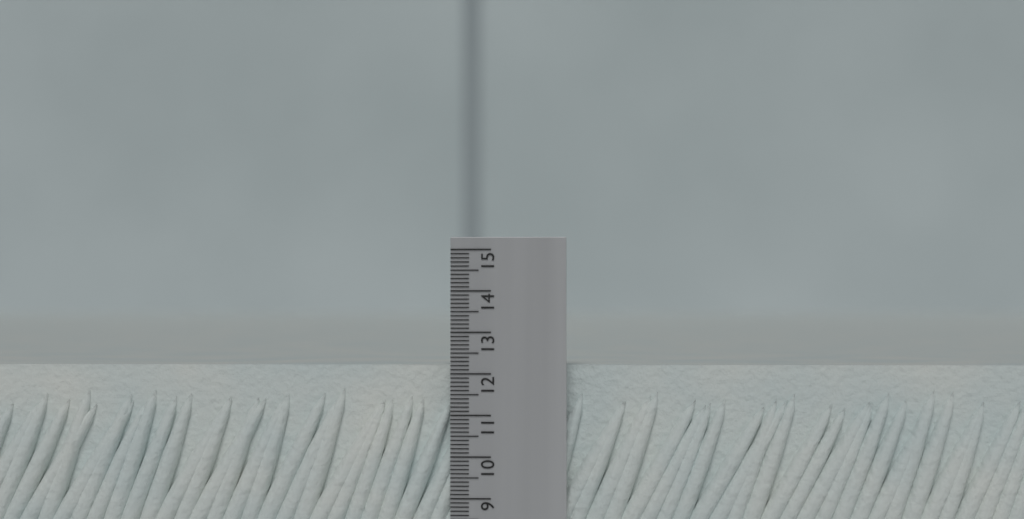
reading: 12.2 (no unit)
